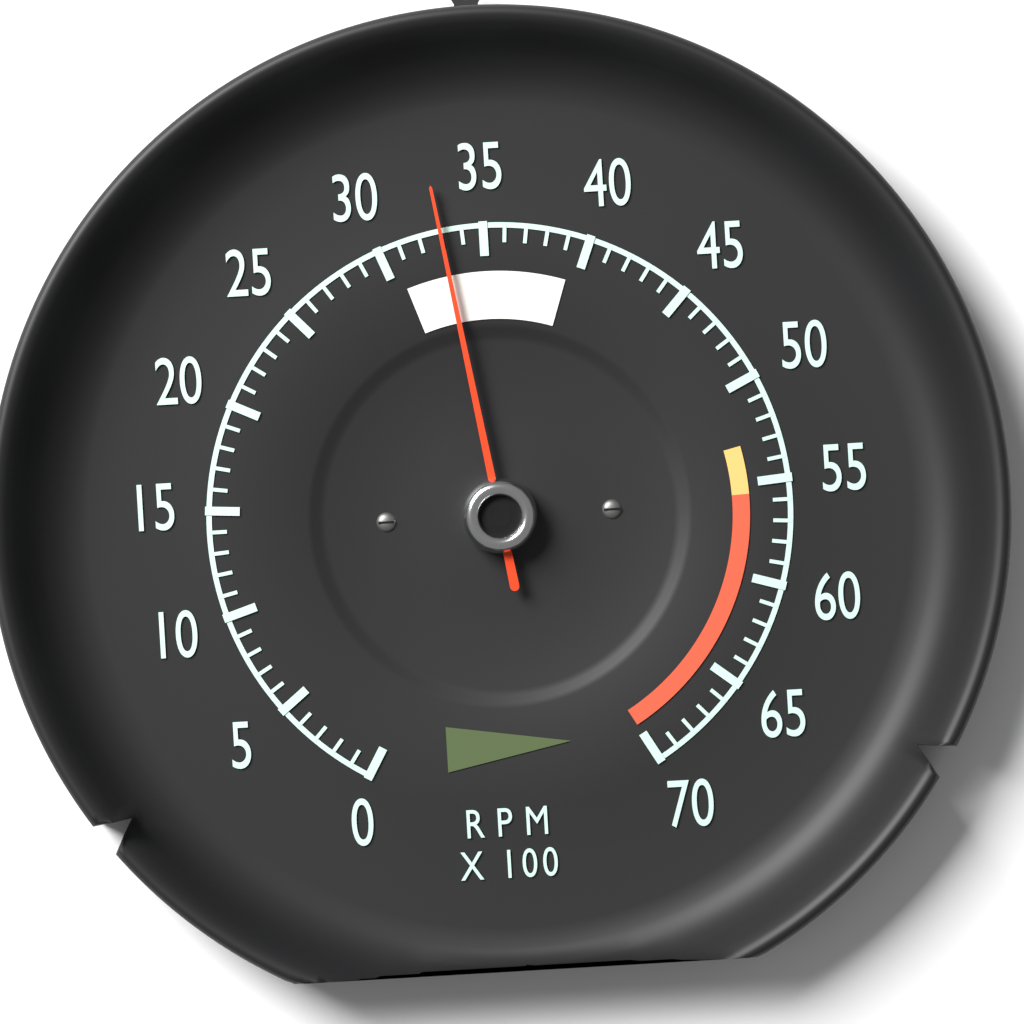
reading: 3300 RPM
